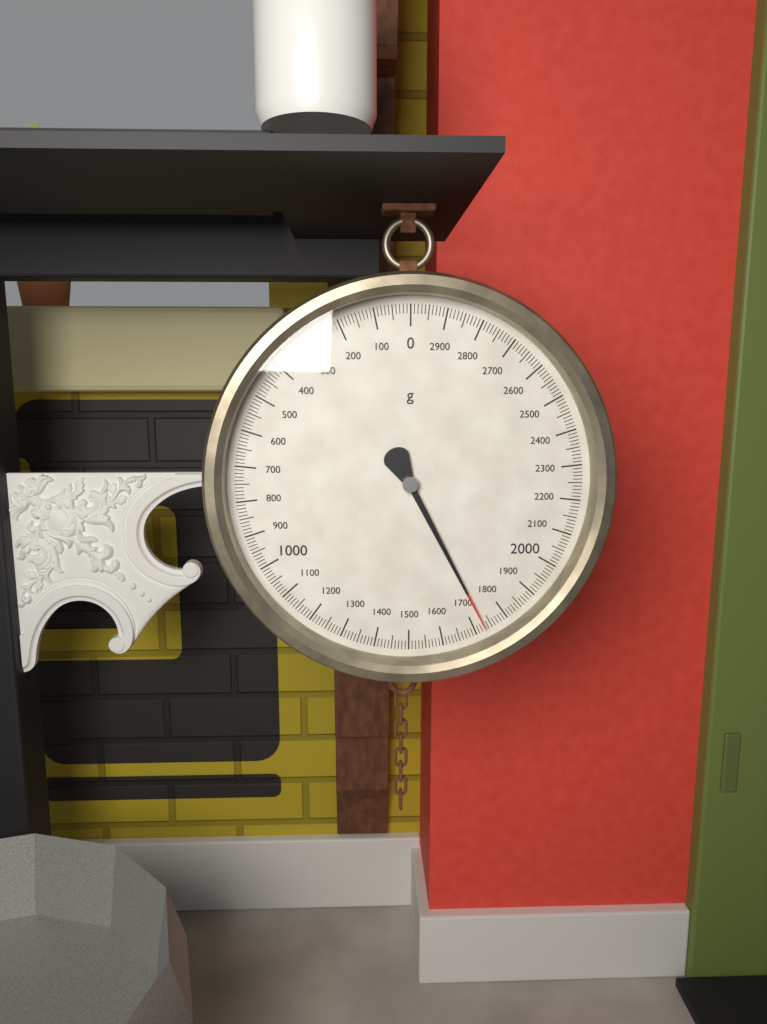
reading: 1730 g
